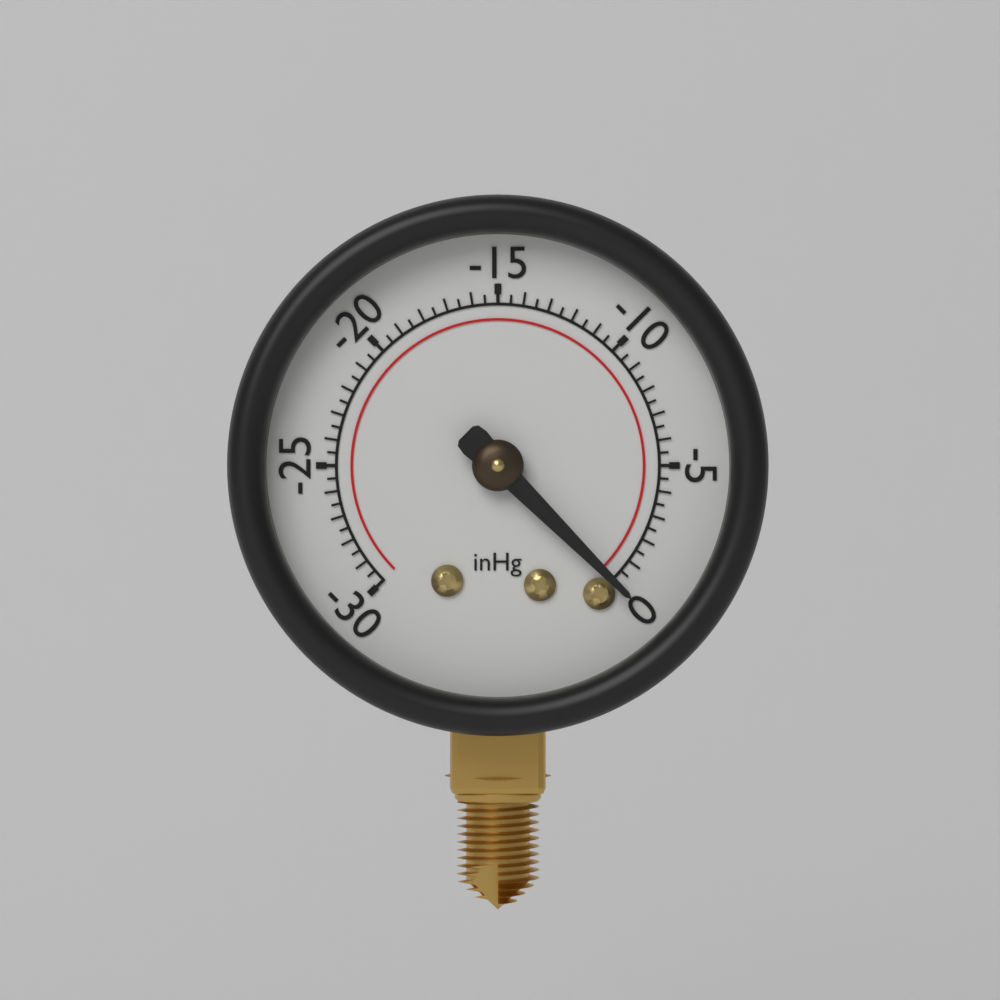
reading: 0.0 inHg
